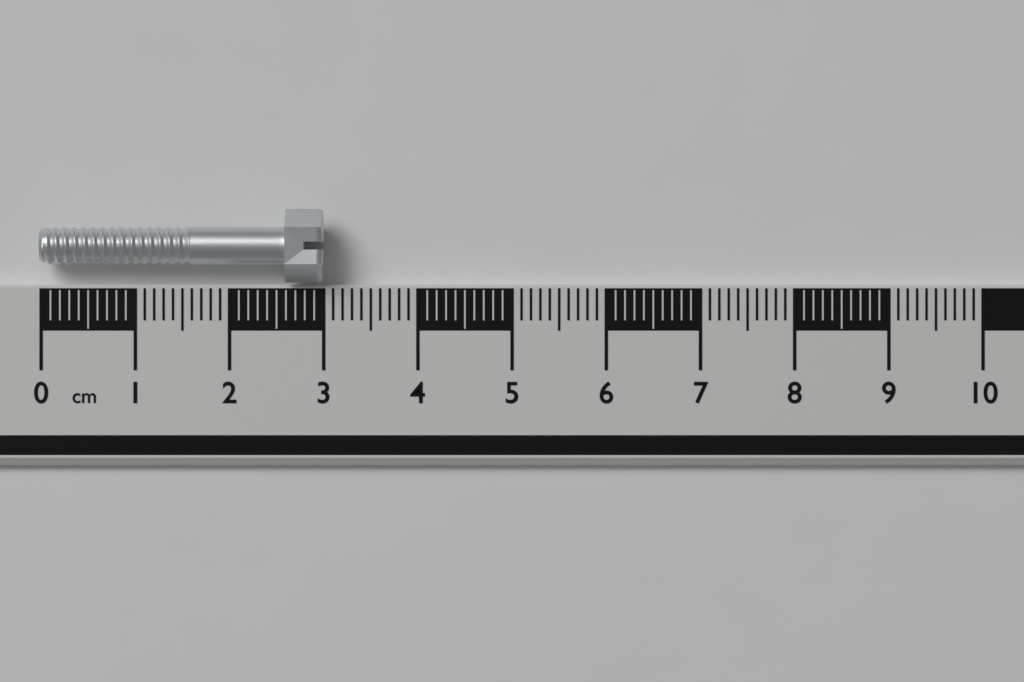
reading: 3.0 cm
